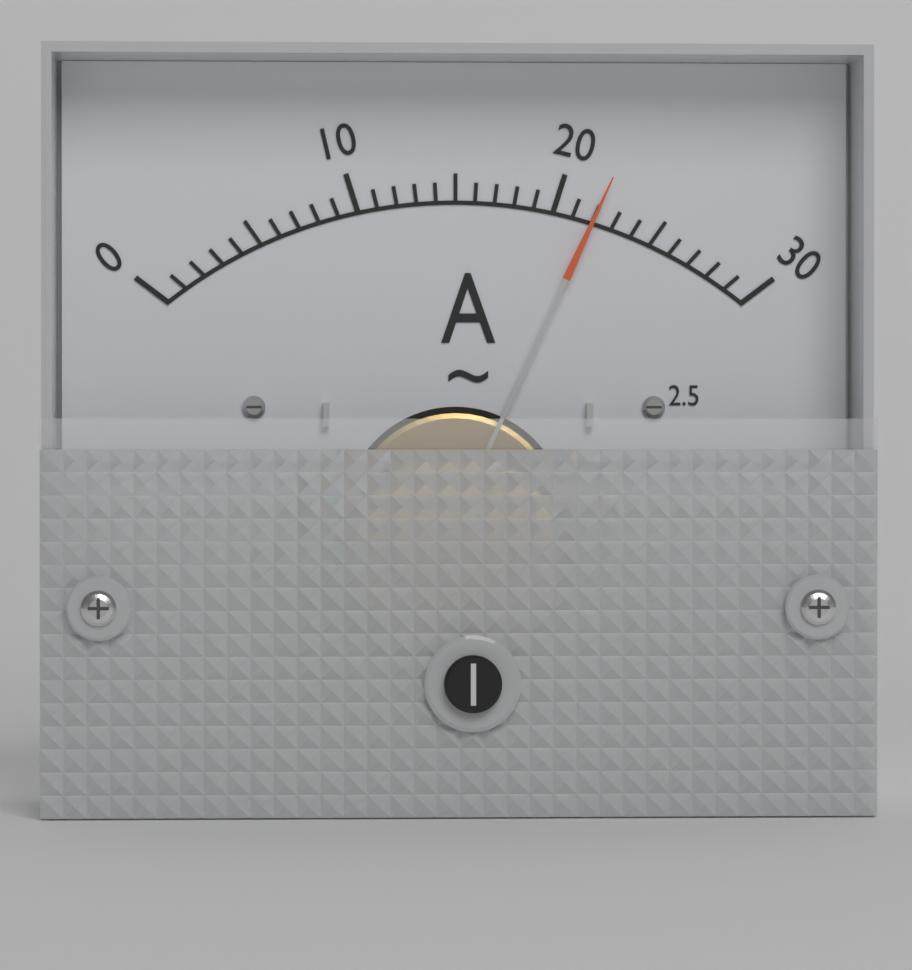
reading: 22 A
